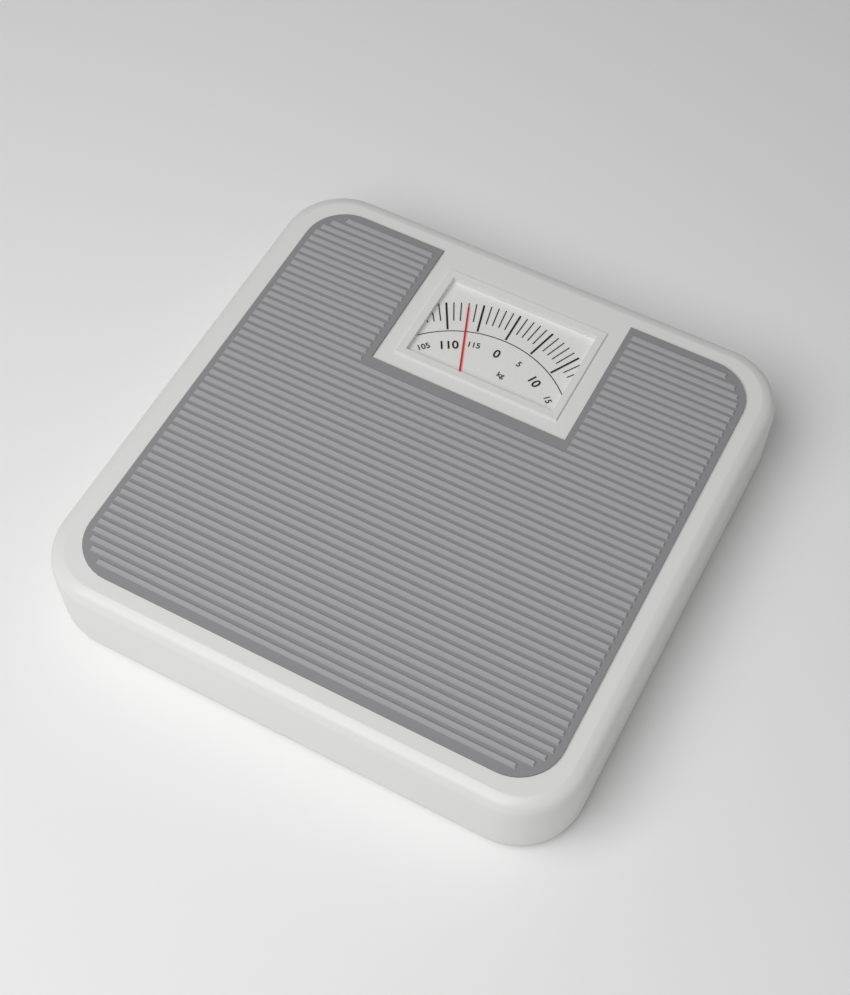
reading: 113 kg
